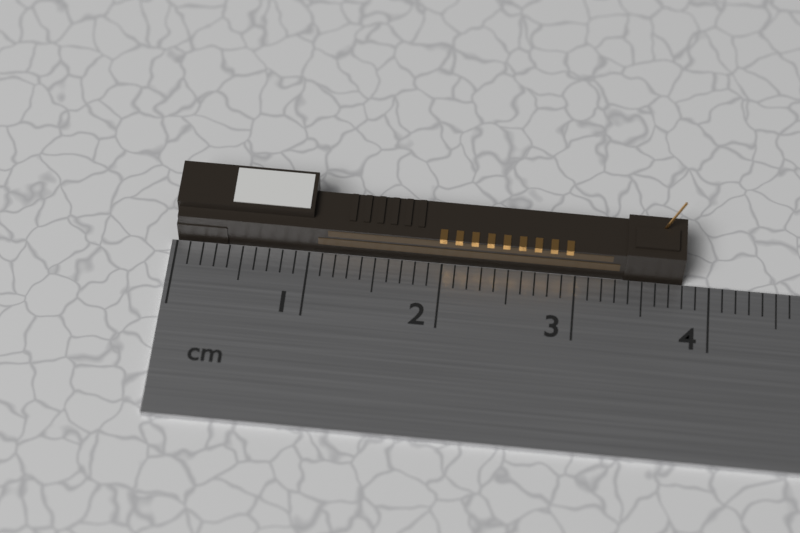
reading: 3.8 cm
